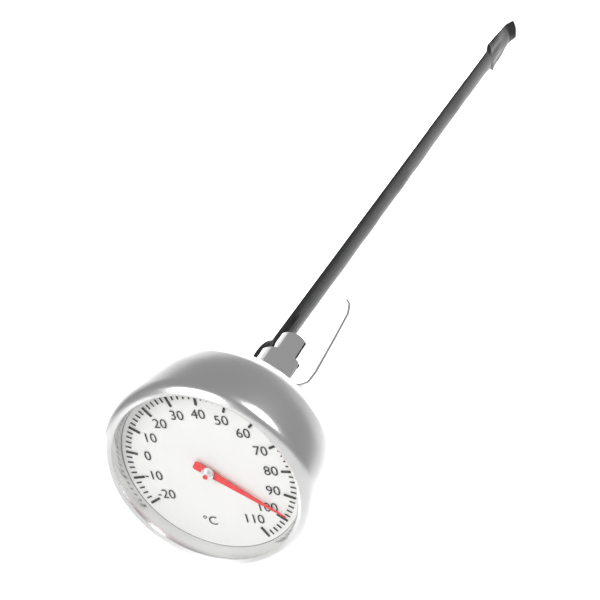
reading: 98 °C
